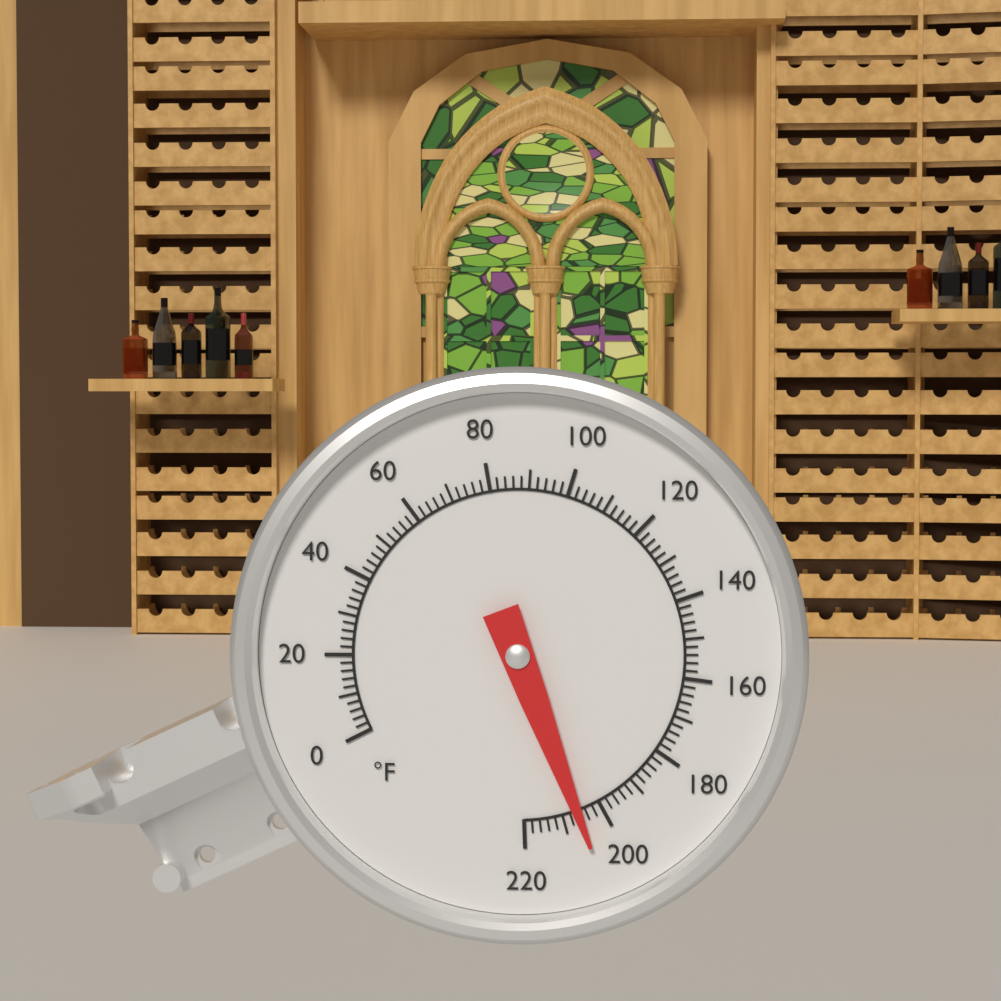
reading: 206 °F
